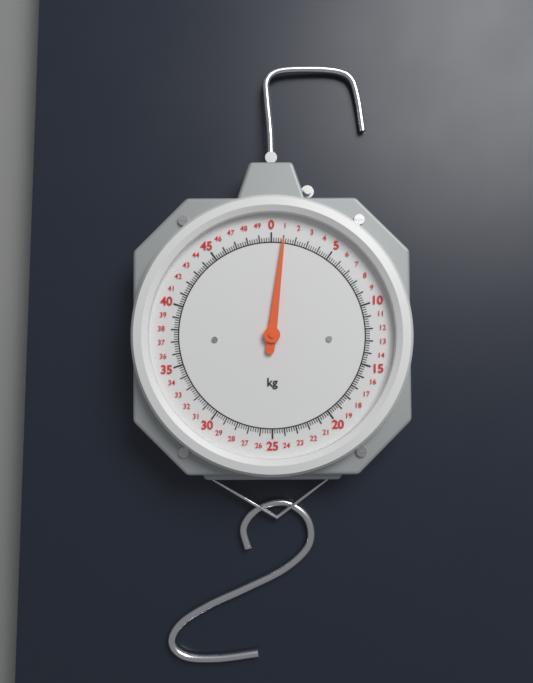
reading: 1.0 kg
